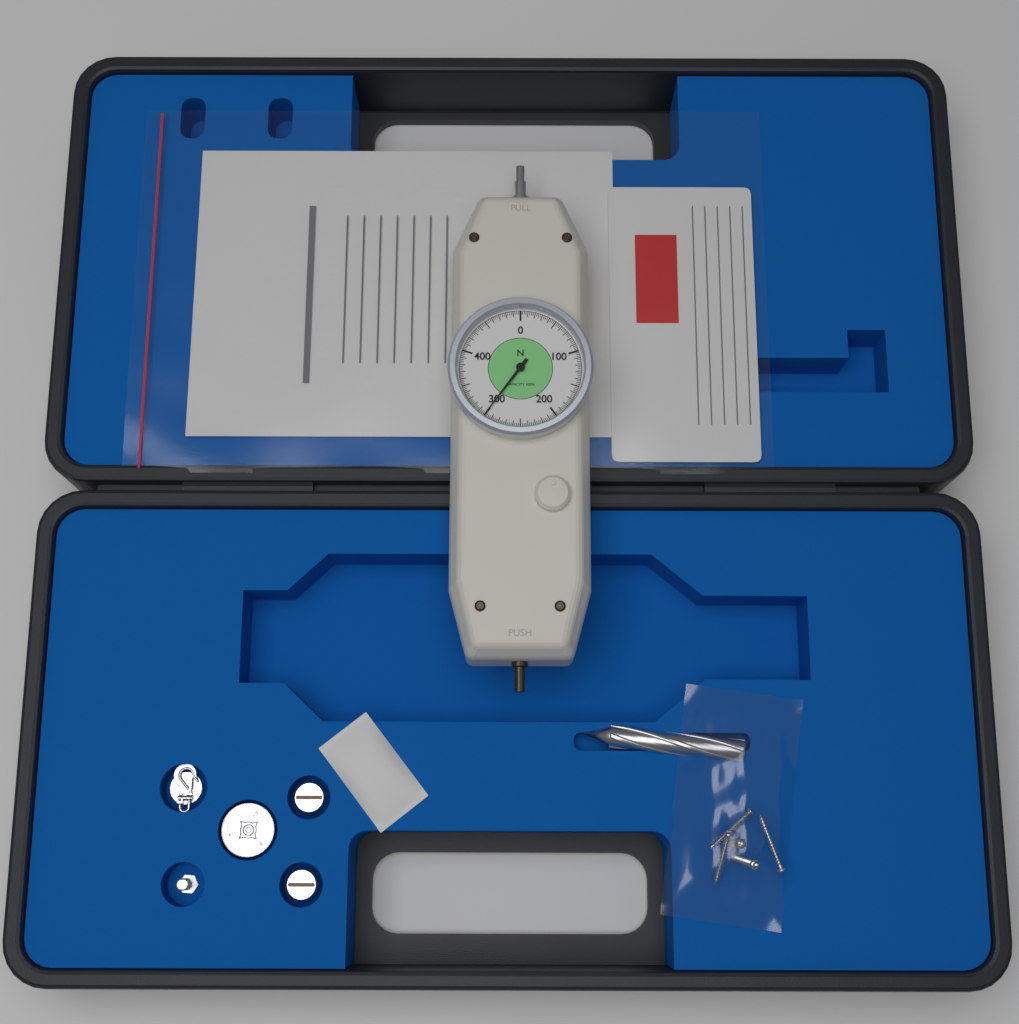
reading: 300.0 N
